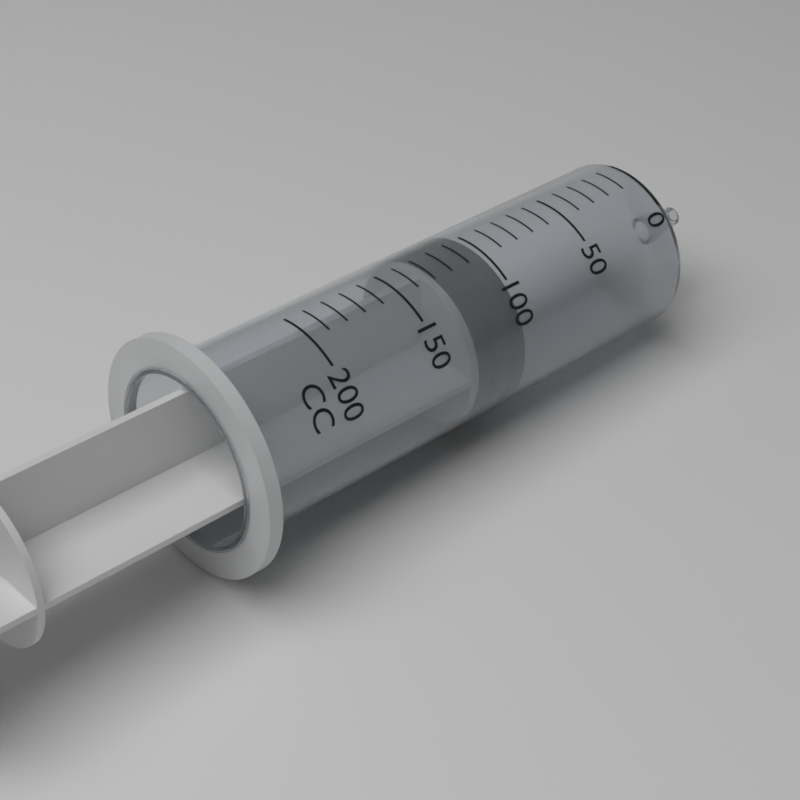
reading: 100 cc
